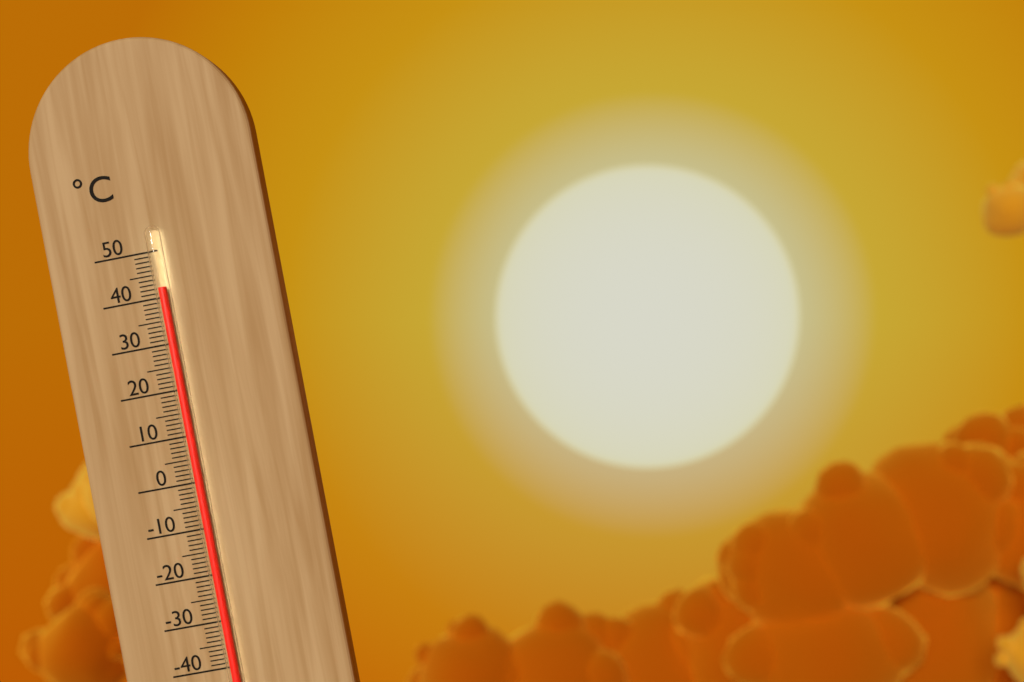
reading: 42 °C
